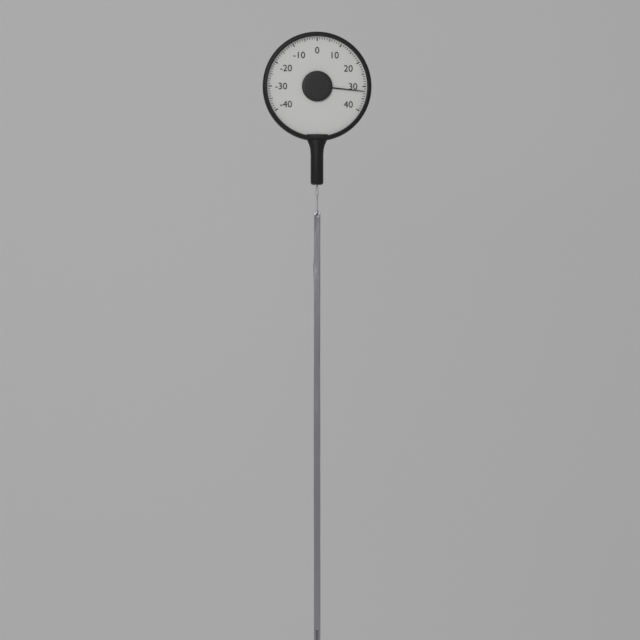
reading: 32 (no unit)
